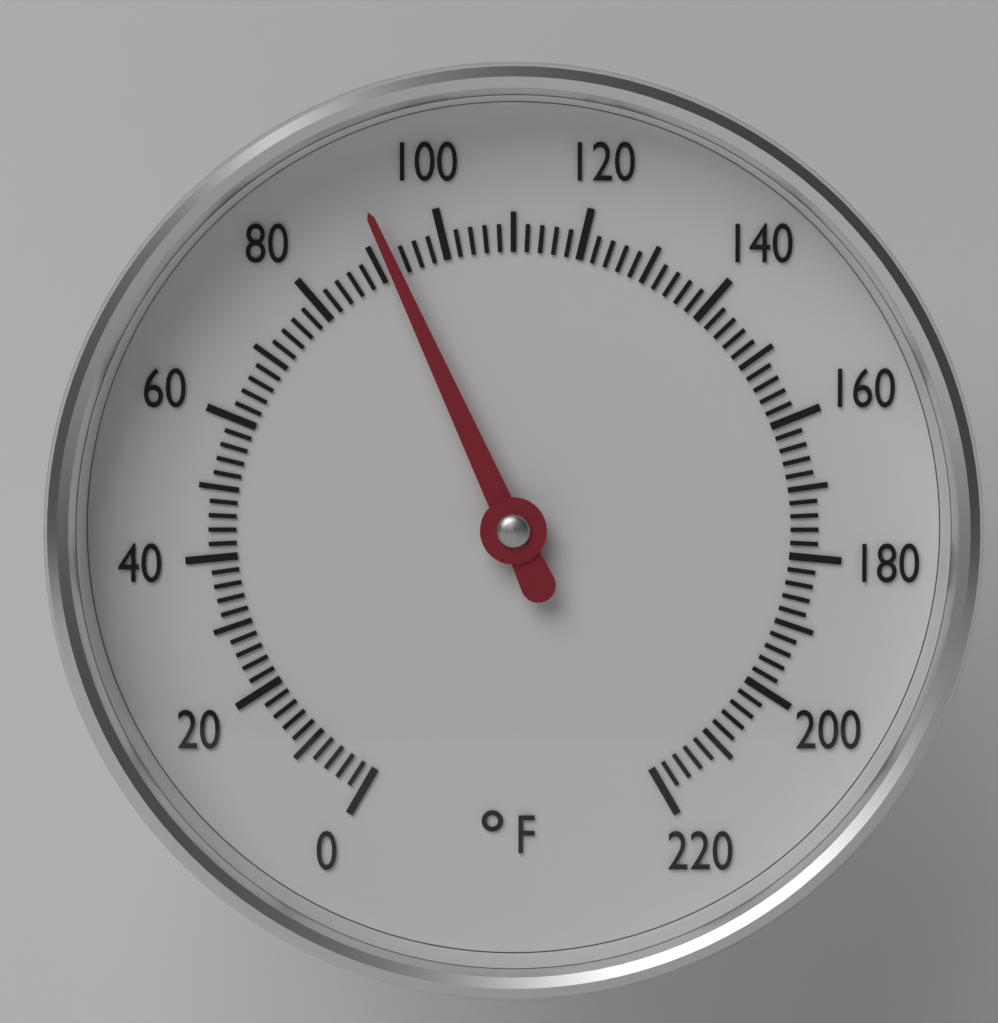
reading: 92 °F
